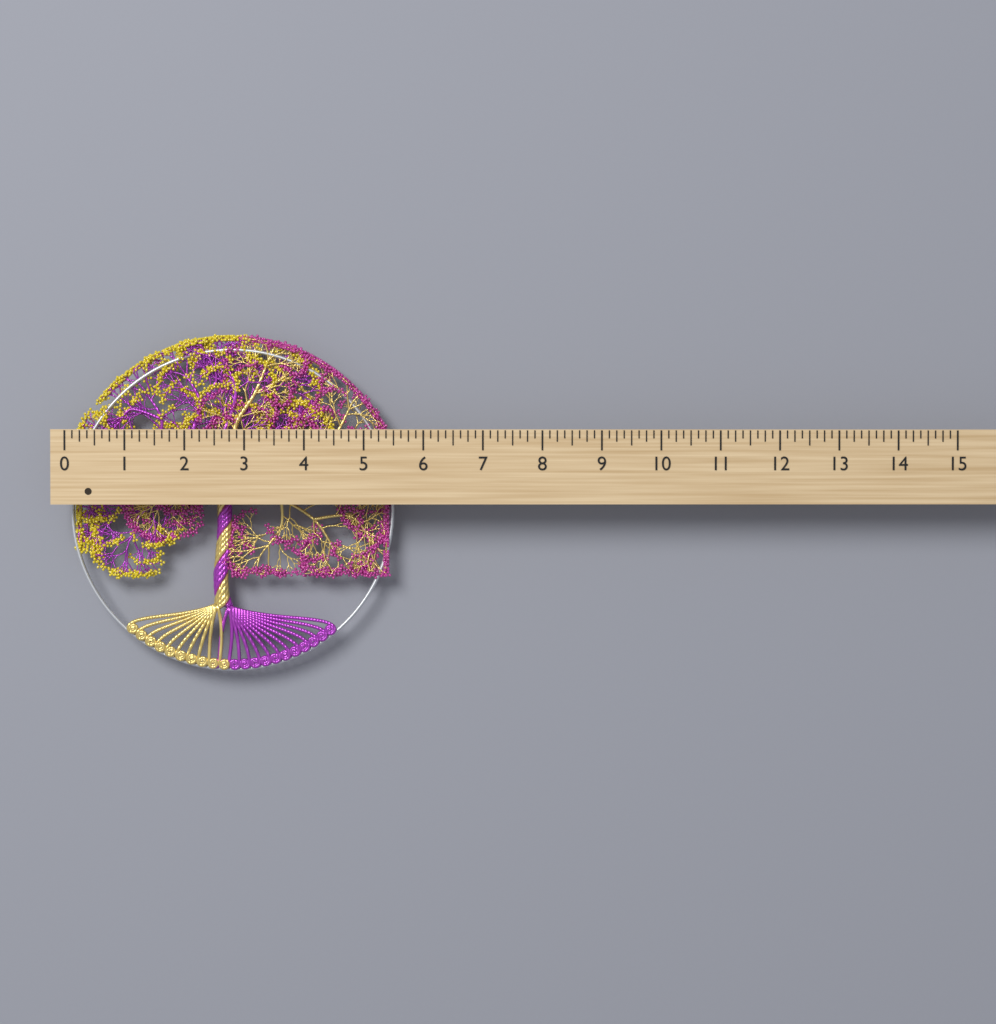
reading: 5.500 (no unit)
